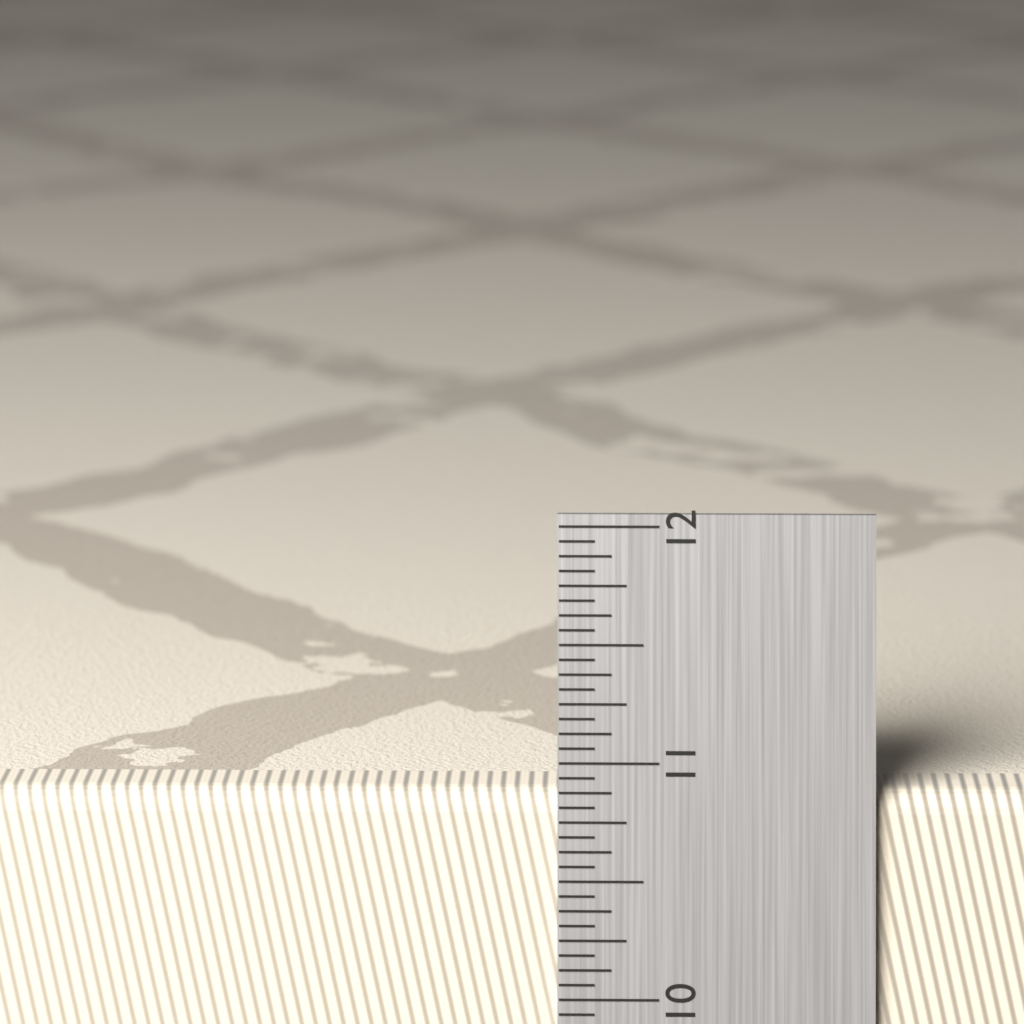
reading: 10.8750 in
